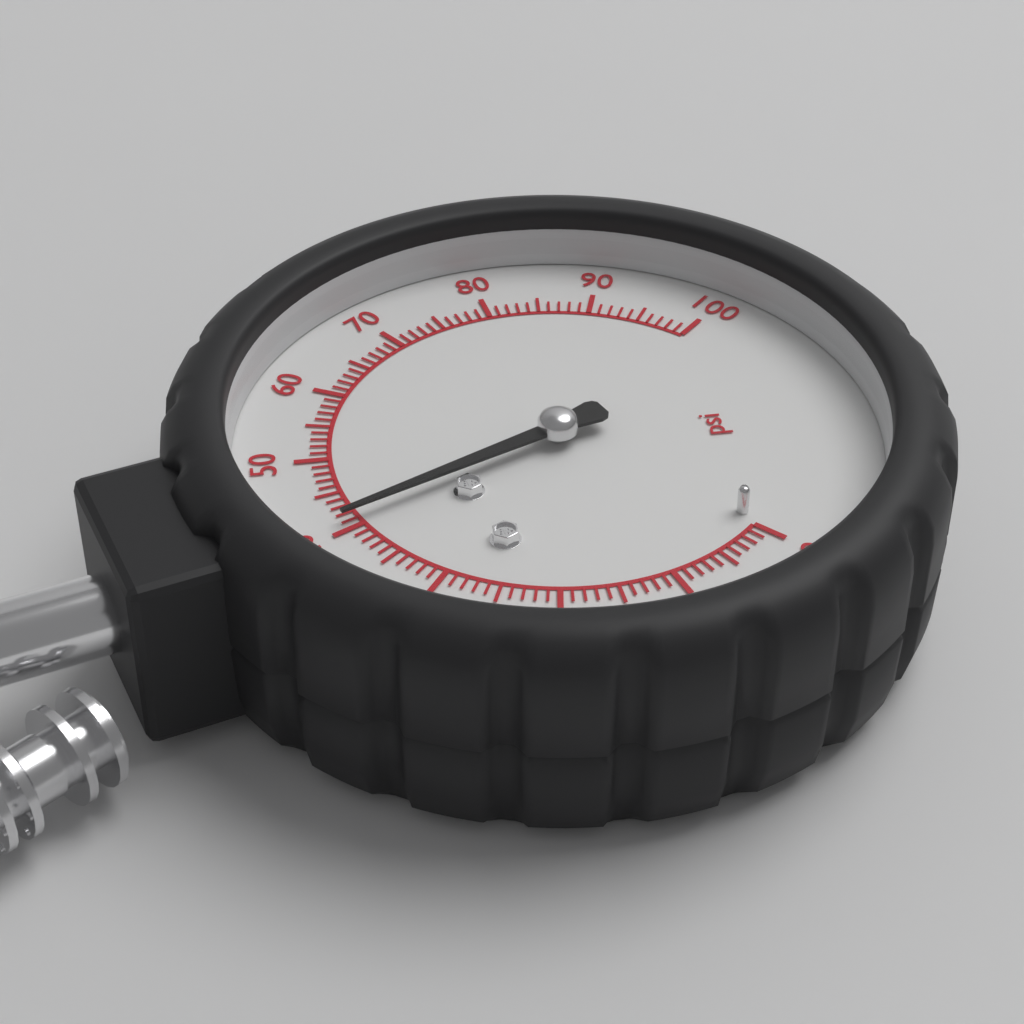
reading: 41 psi
